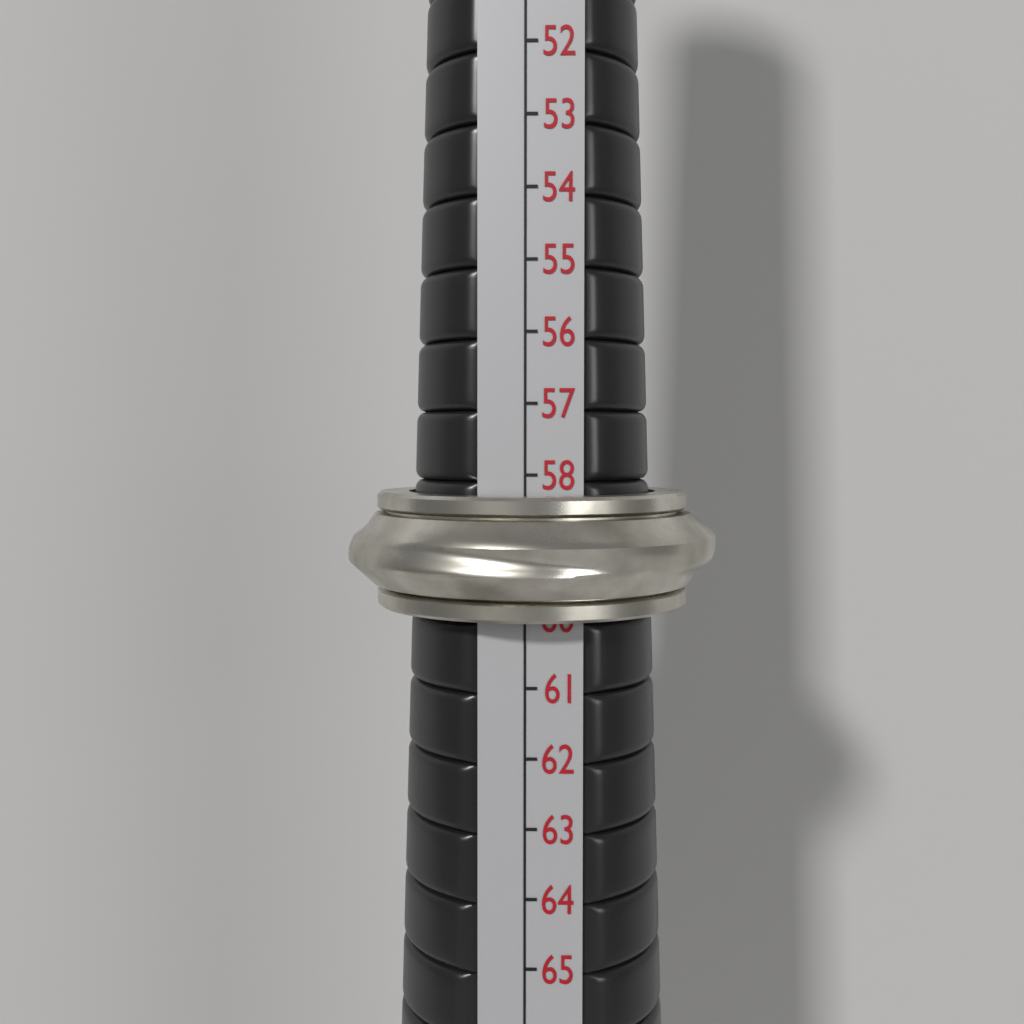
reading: 60 (no unit)
